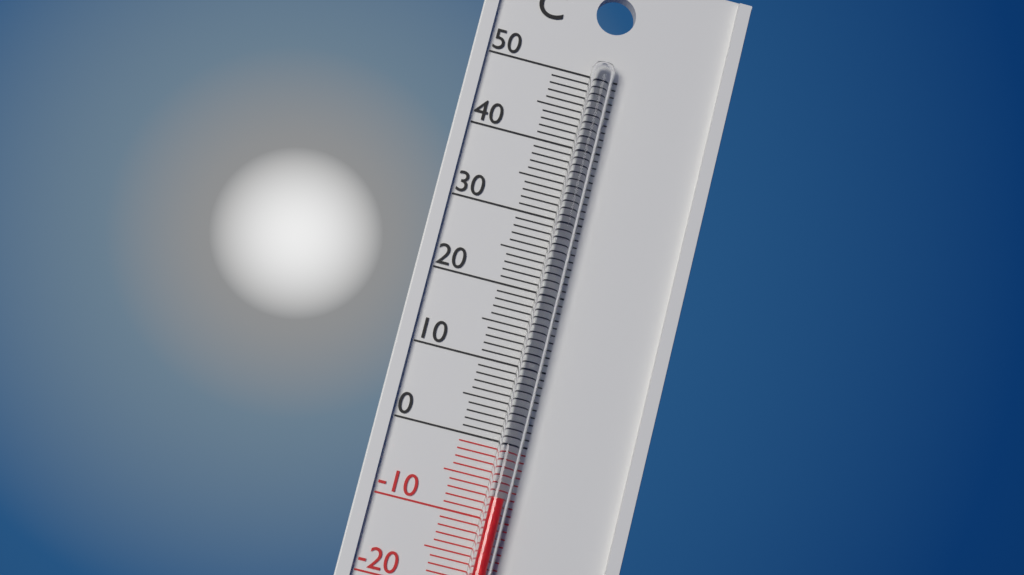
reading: -7 °C
